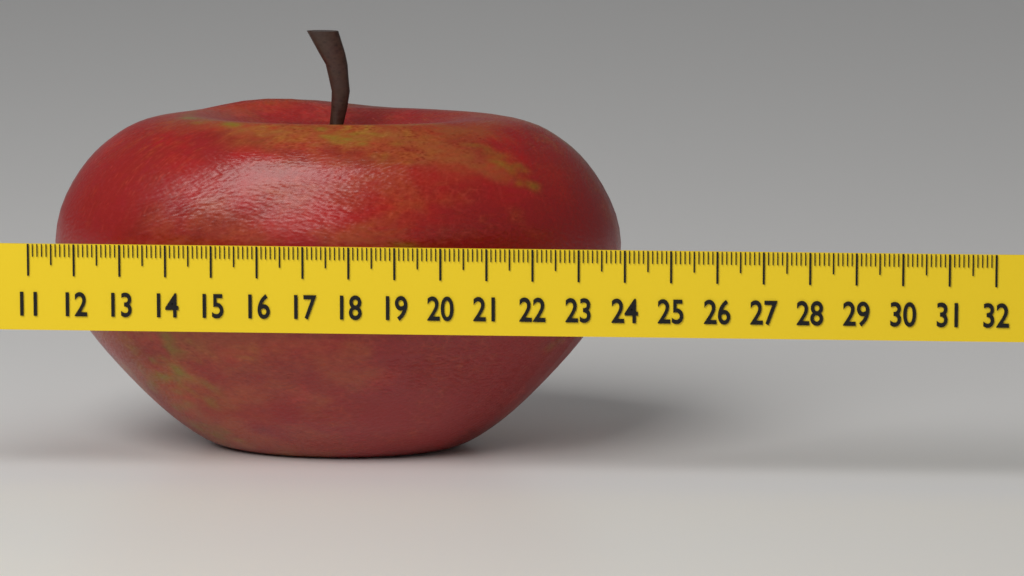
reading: 23.7 (no unit)
